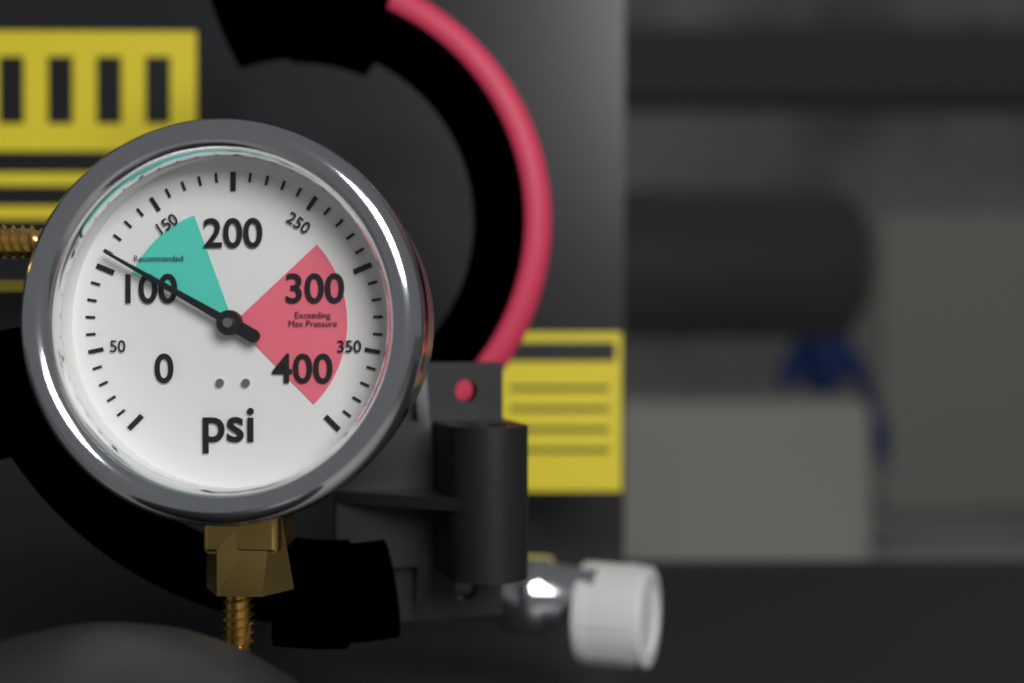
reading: 110 psi
